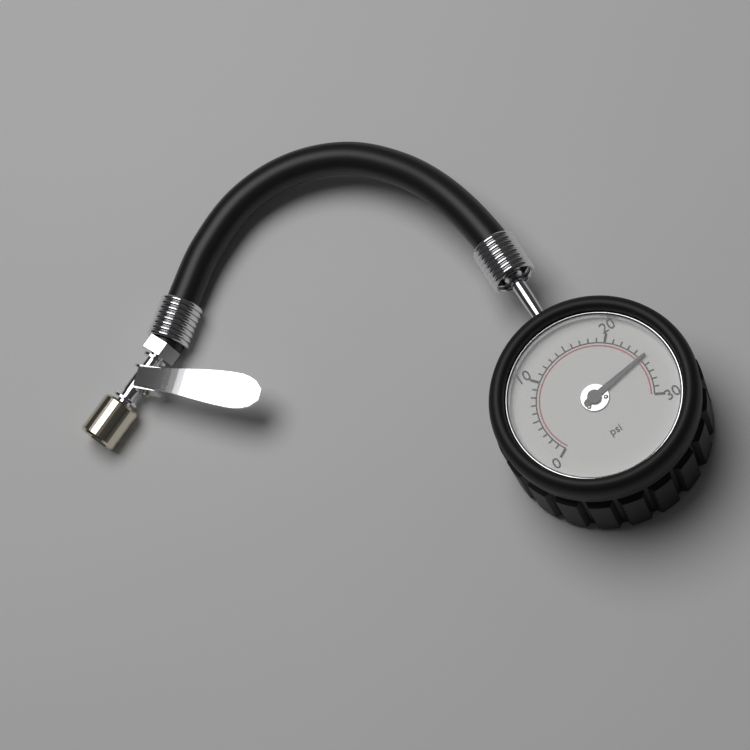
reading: 25 psi
